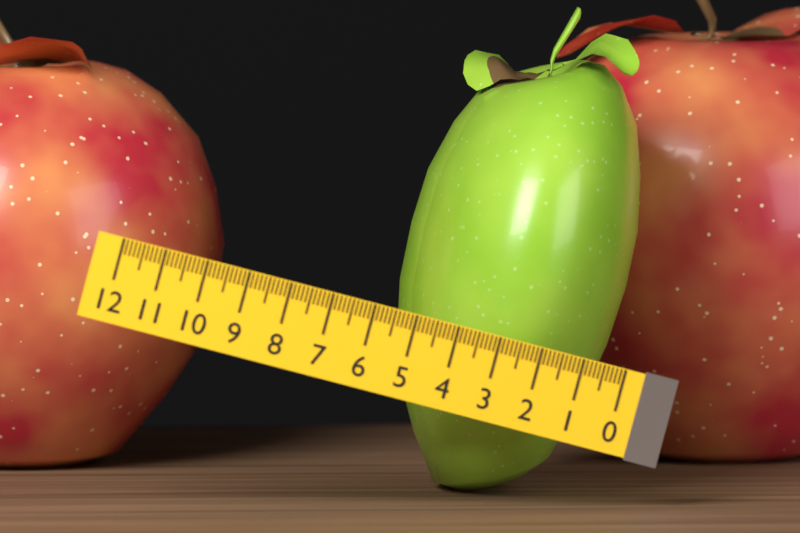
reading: 5.2 (no unit)
